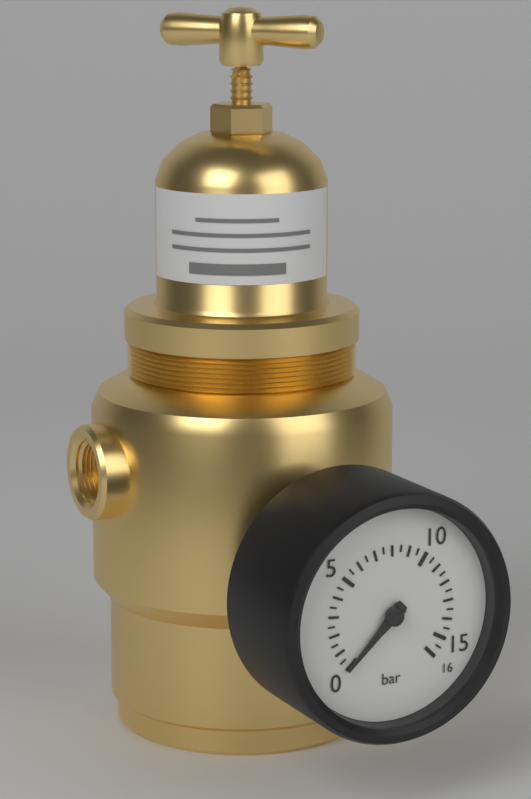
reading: 0.0 bar
